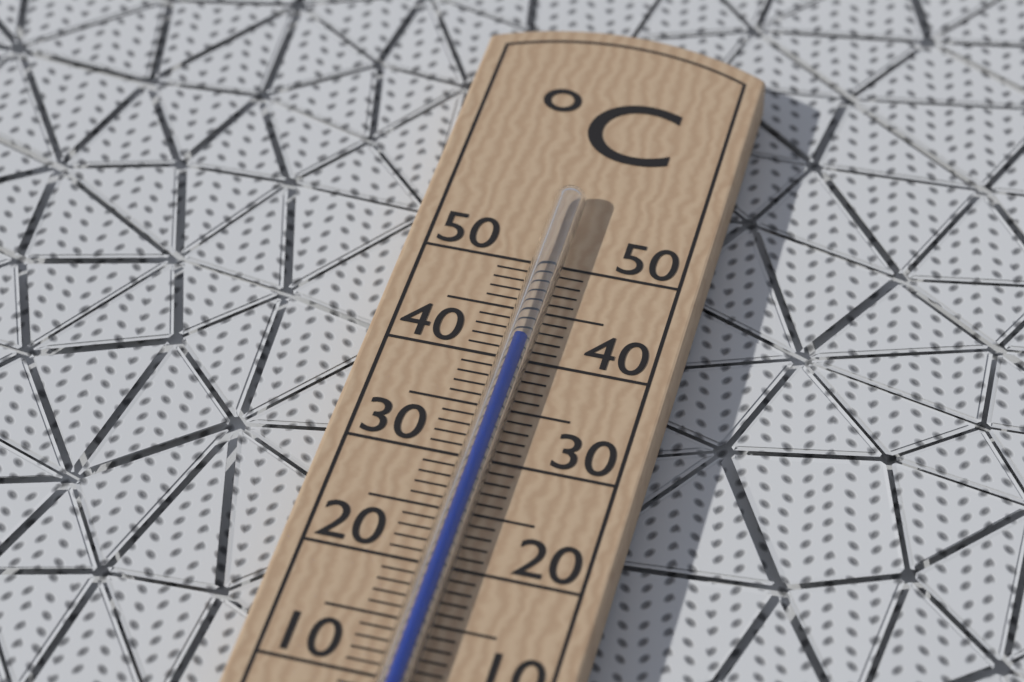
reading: 41 °C
